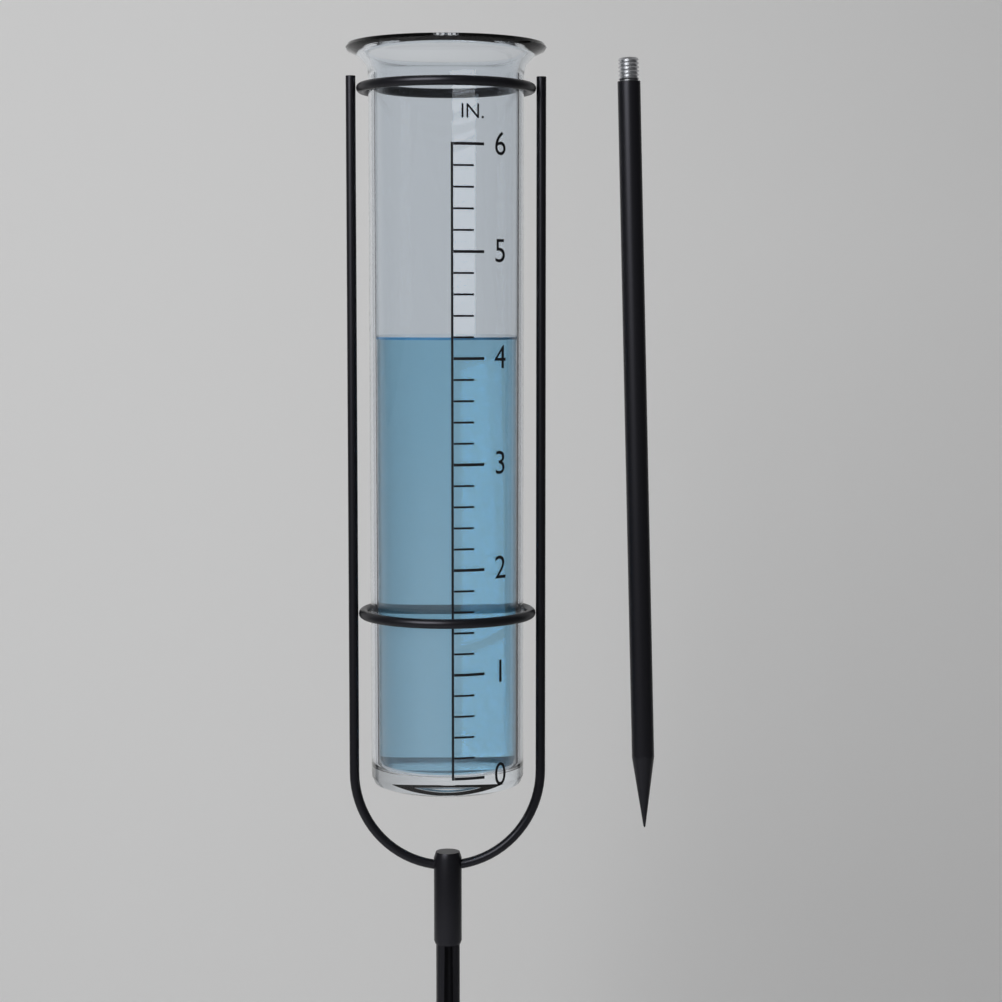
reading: 4.2 in
